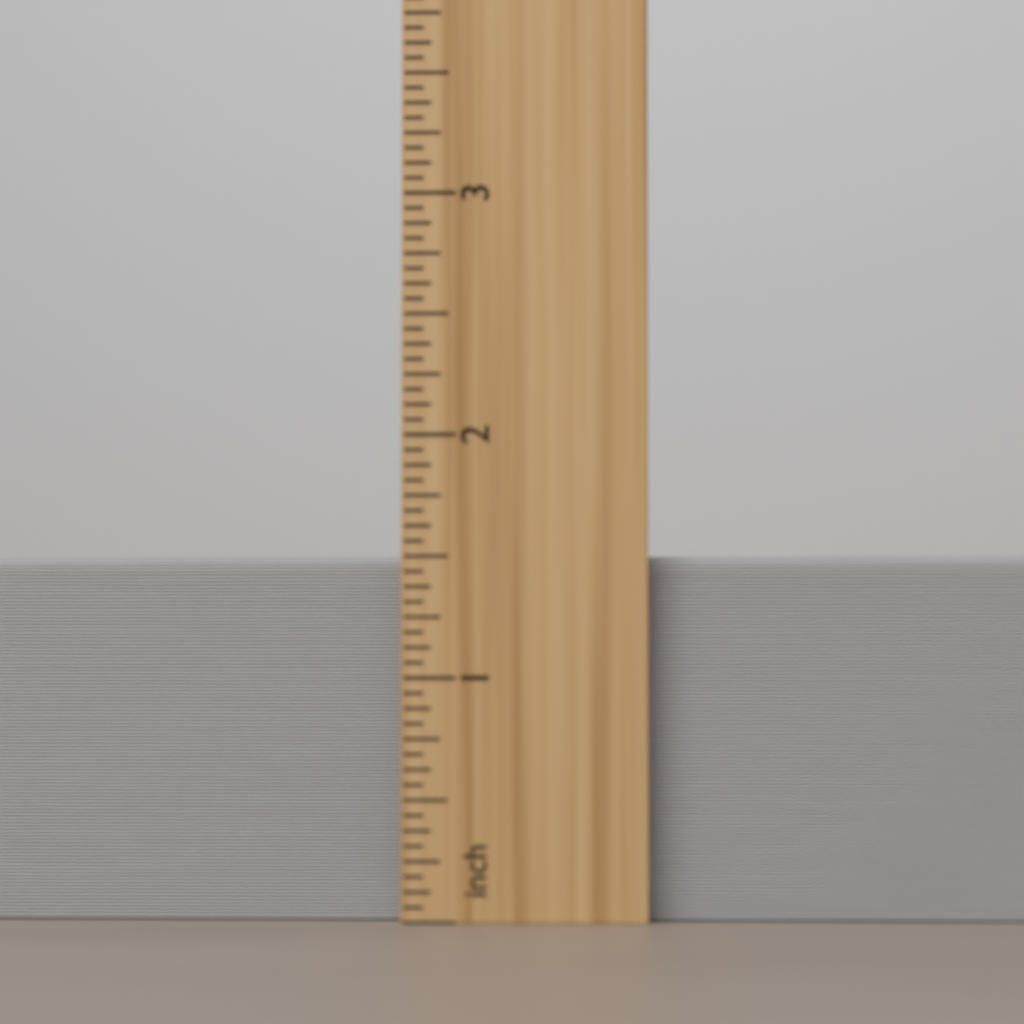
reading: 1.5000 inch
